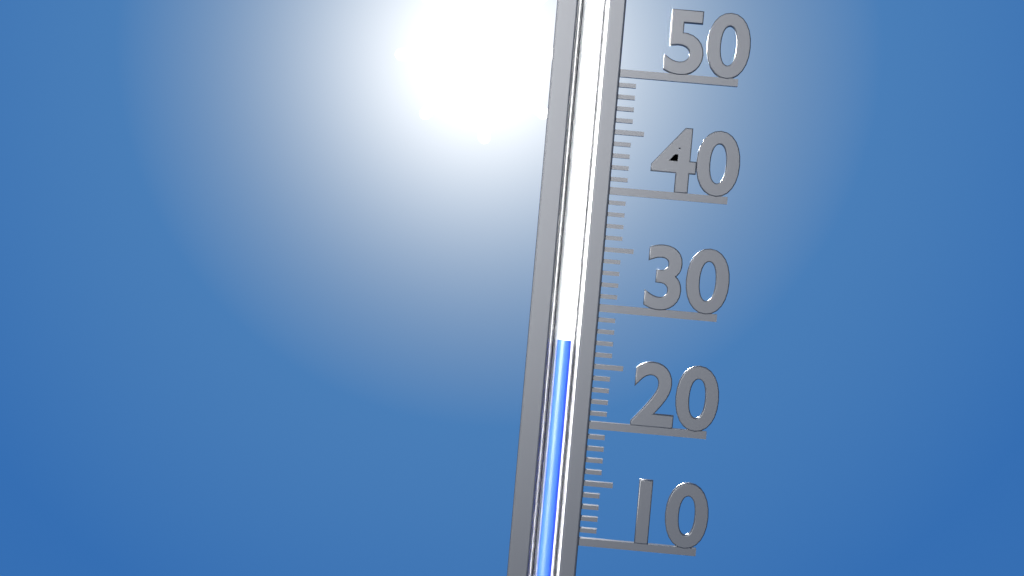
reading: 27 (no unit)
